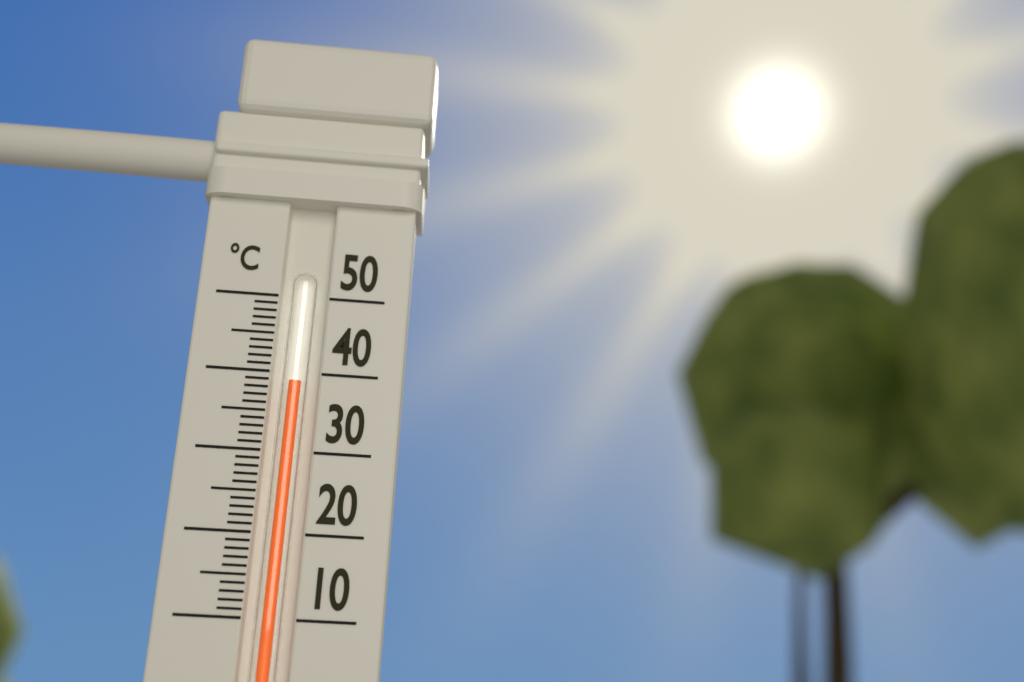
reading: 39 °C
